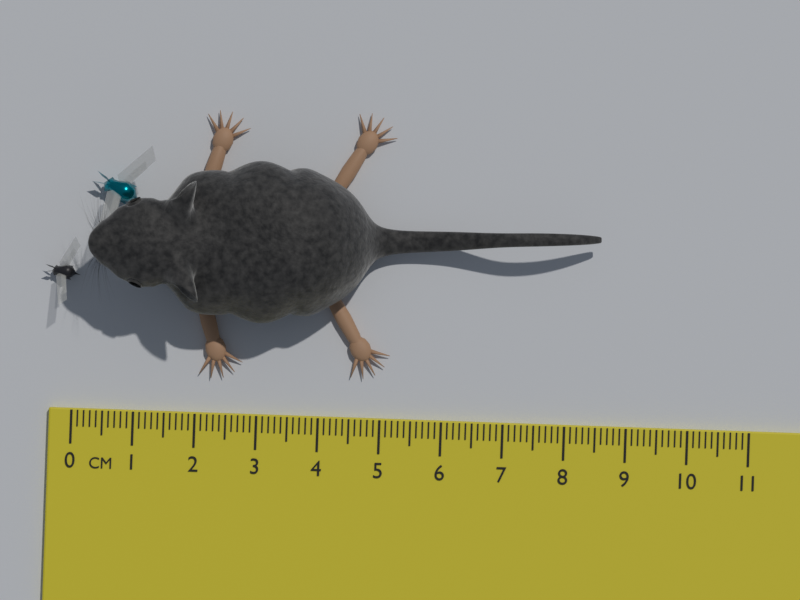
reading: 8.5 cm
